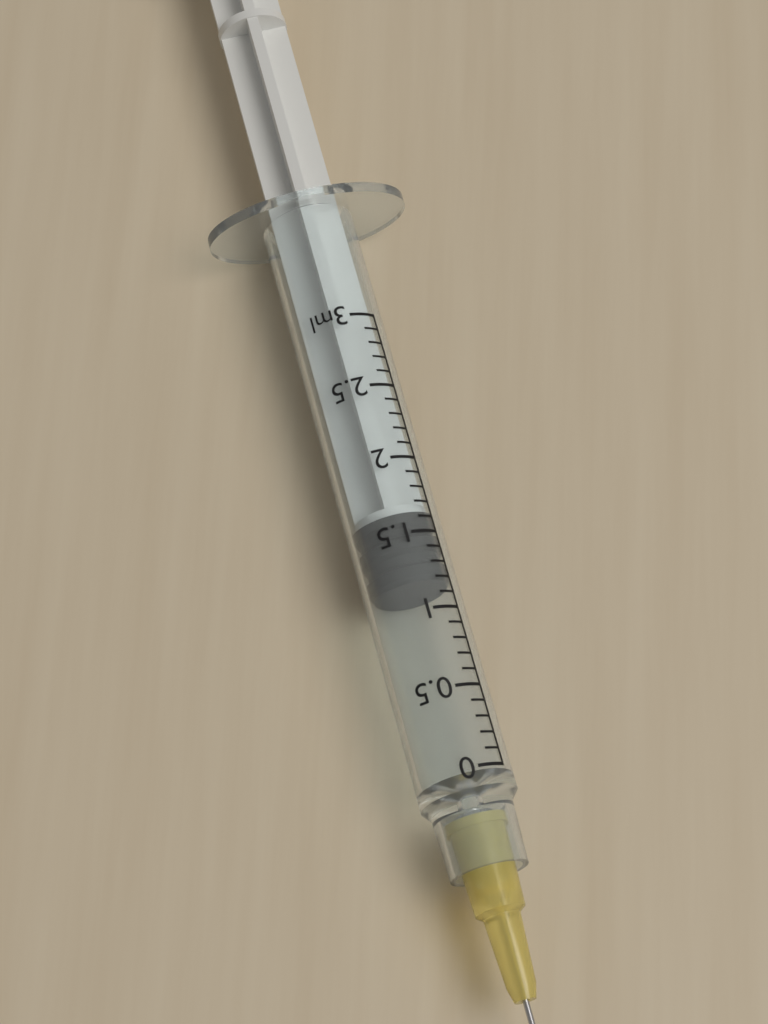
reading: 1.2 ml
